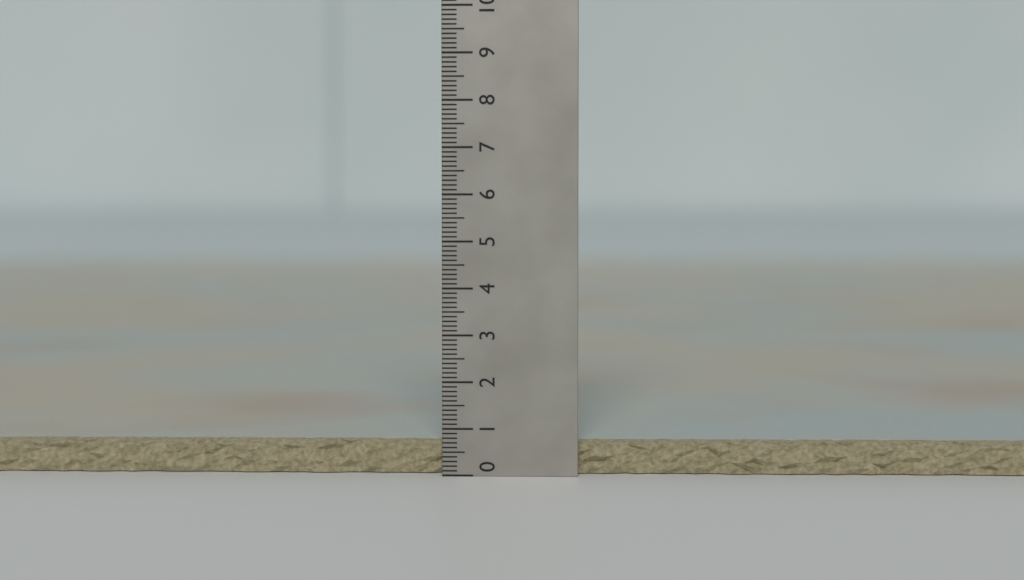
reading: 0.7 (no unit)
